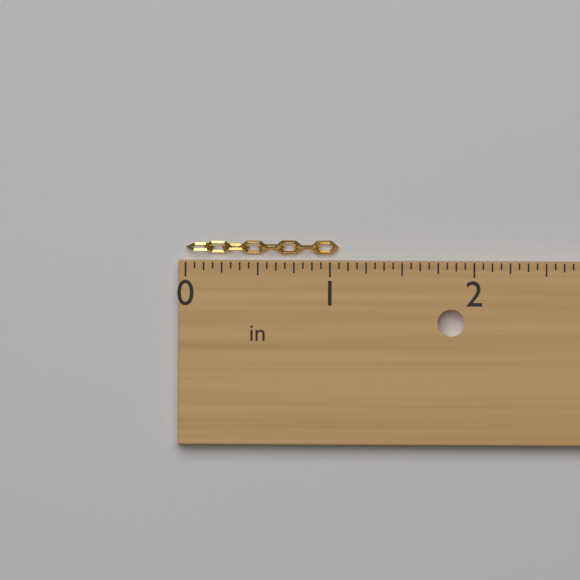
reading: 1.0625 in
